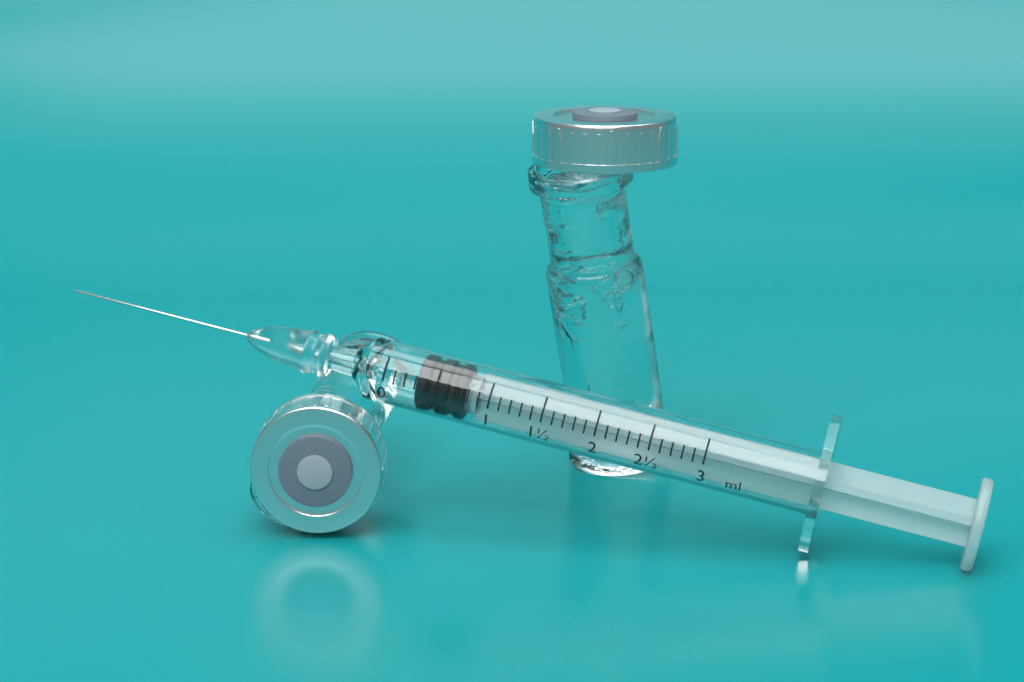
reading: 0.3 ml
